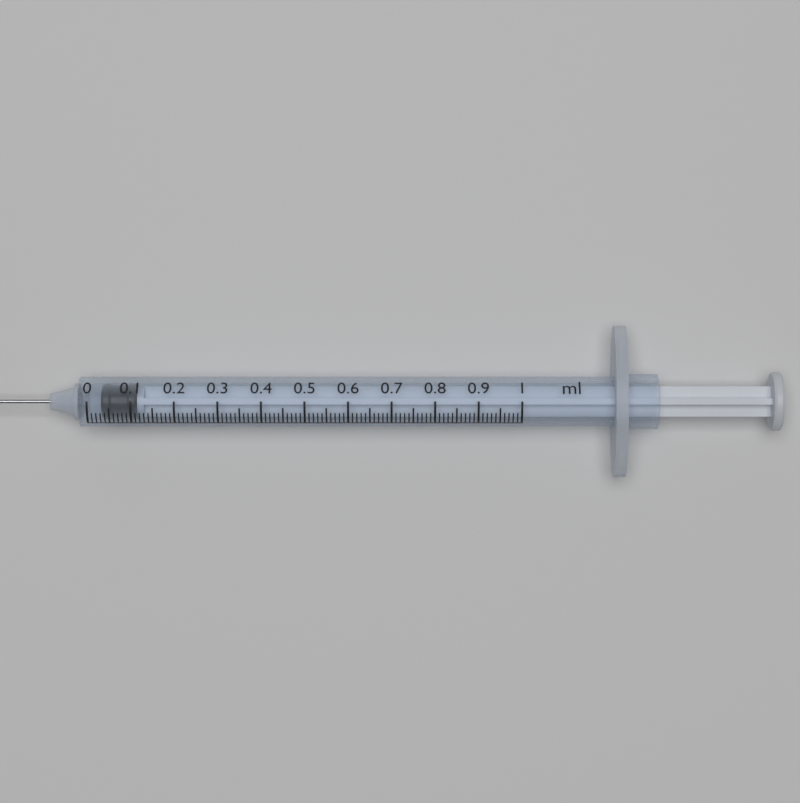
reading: 0.03 ml
